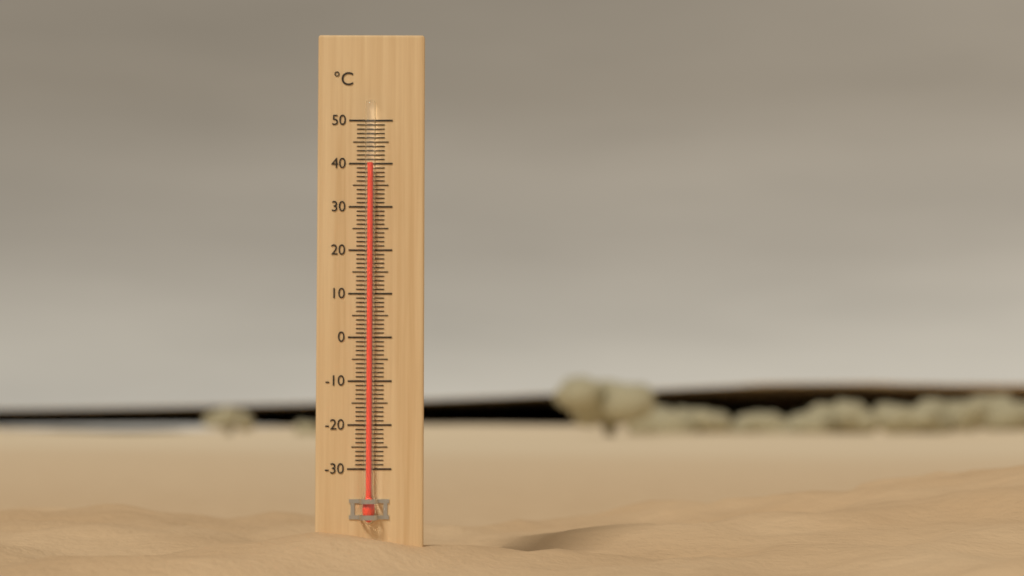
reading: 40 °C
